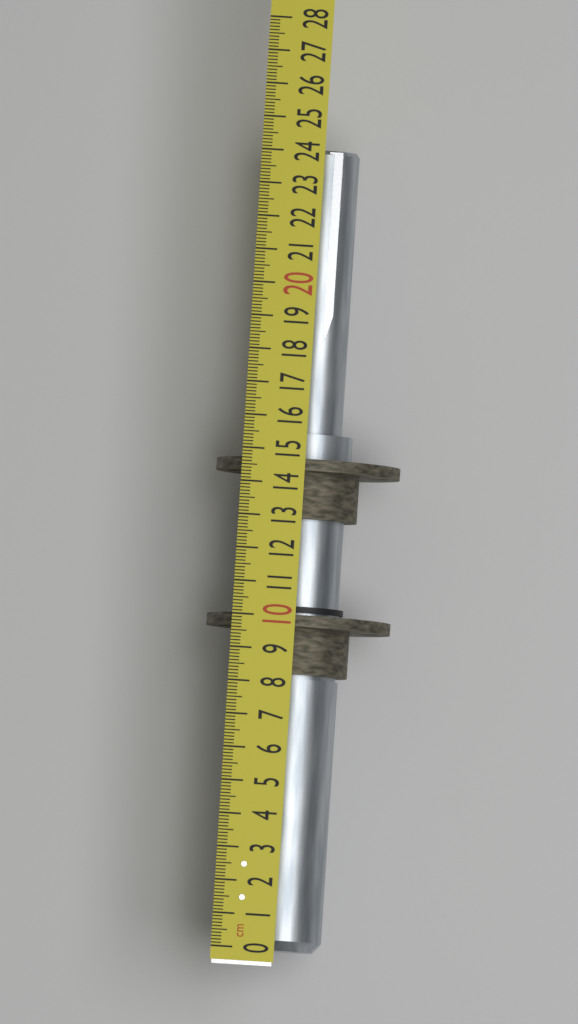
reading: 24.2 cm
